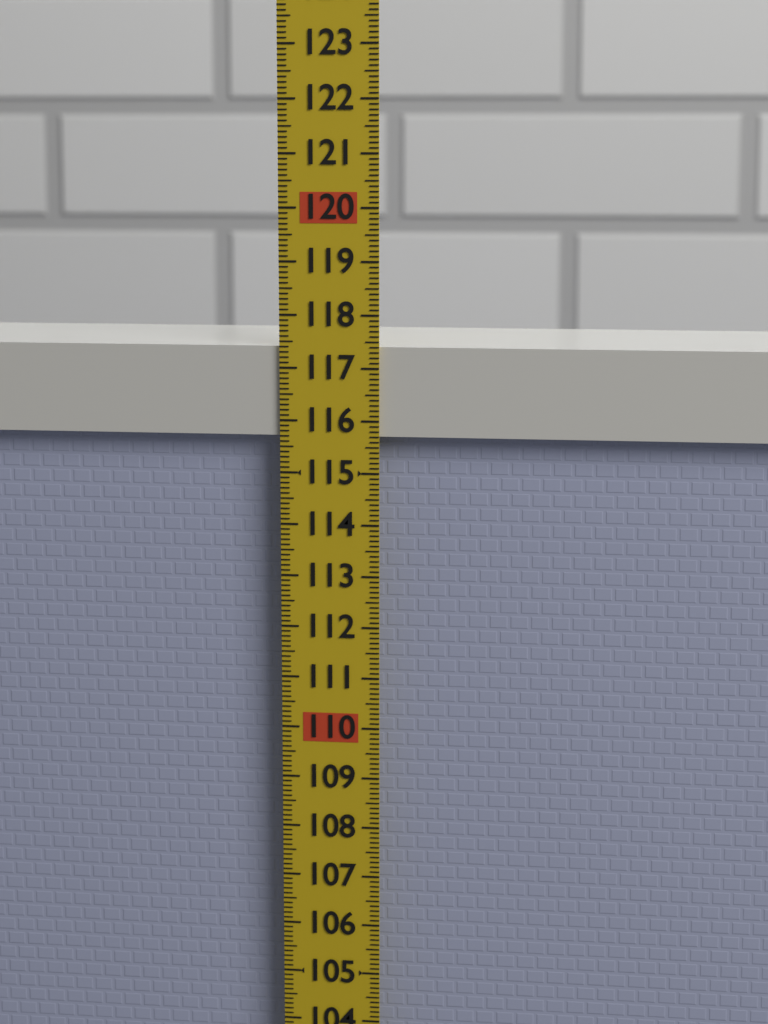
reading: 117.4 (no unit)
